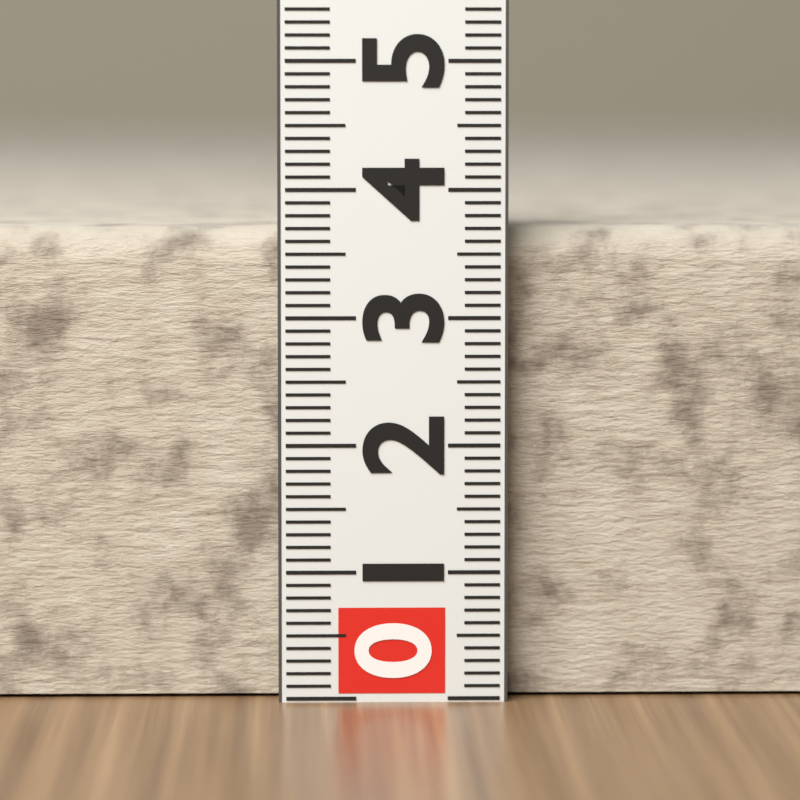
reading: 3.7 (no unit)
